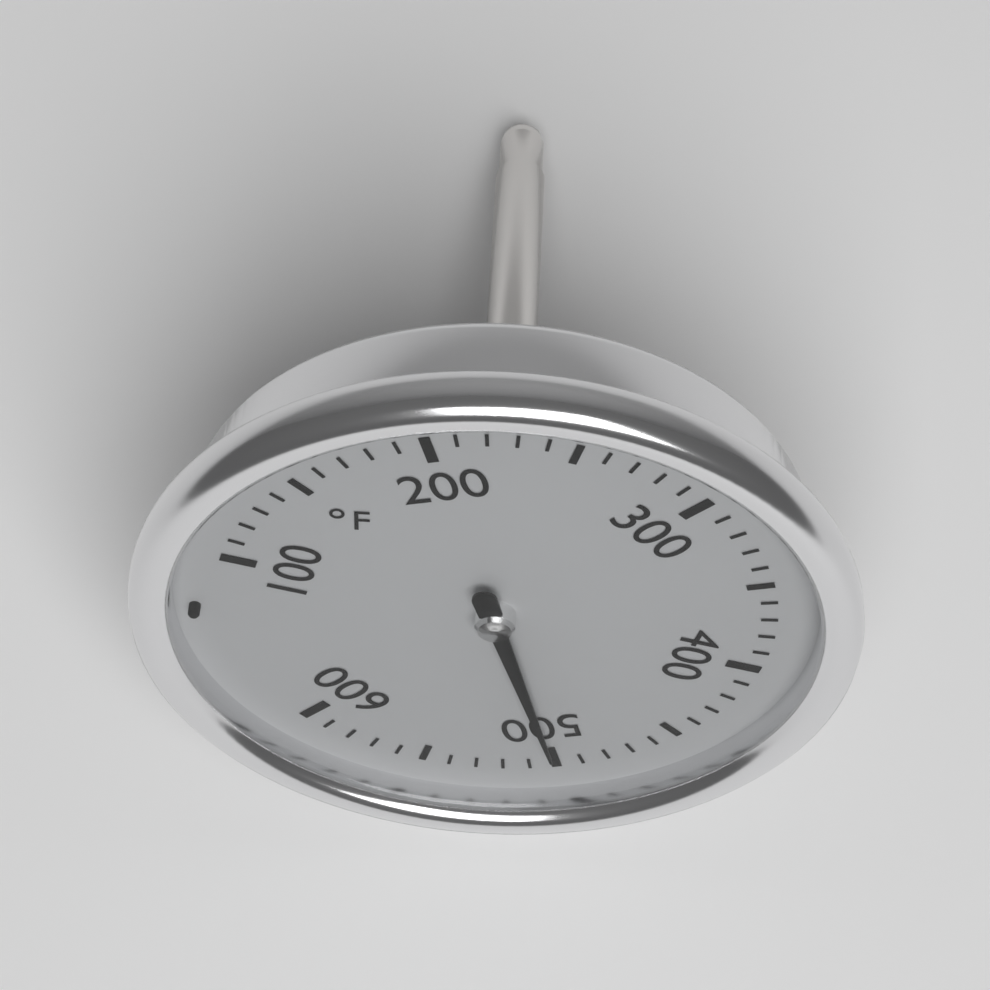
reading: 500 °F
